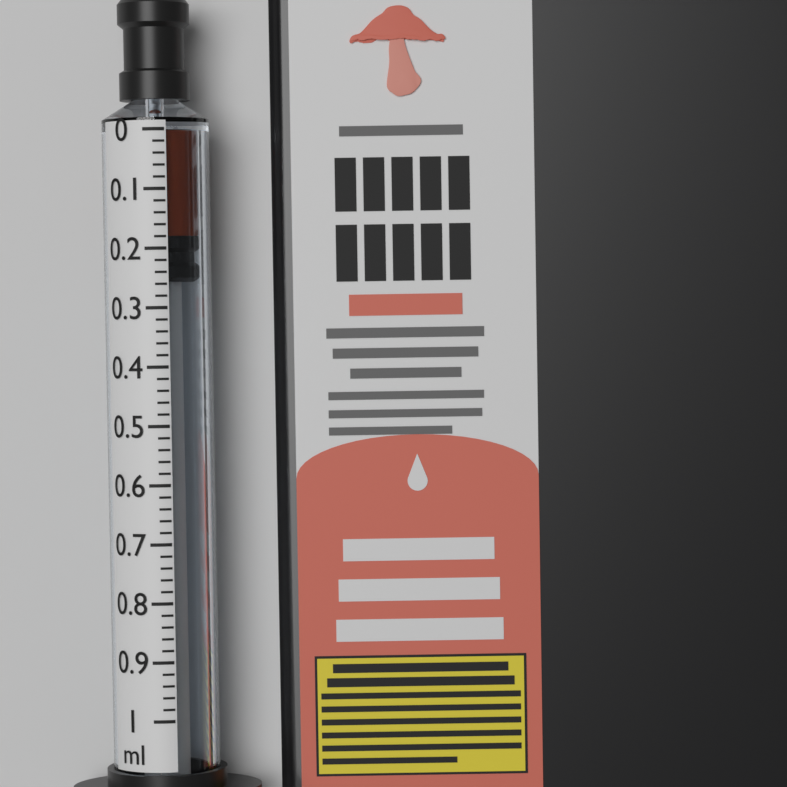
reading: 0.18 ml
